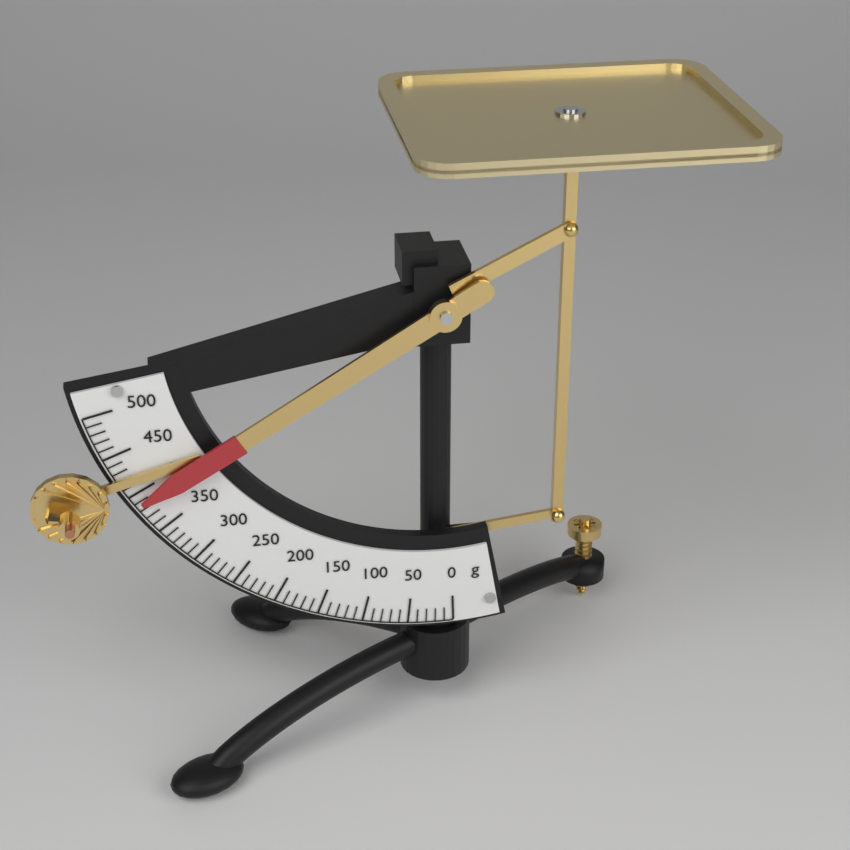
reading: 390 g
